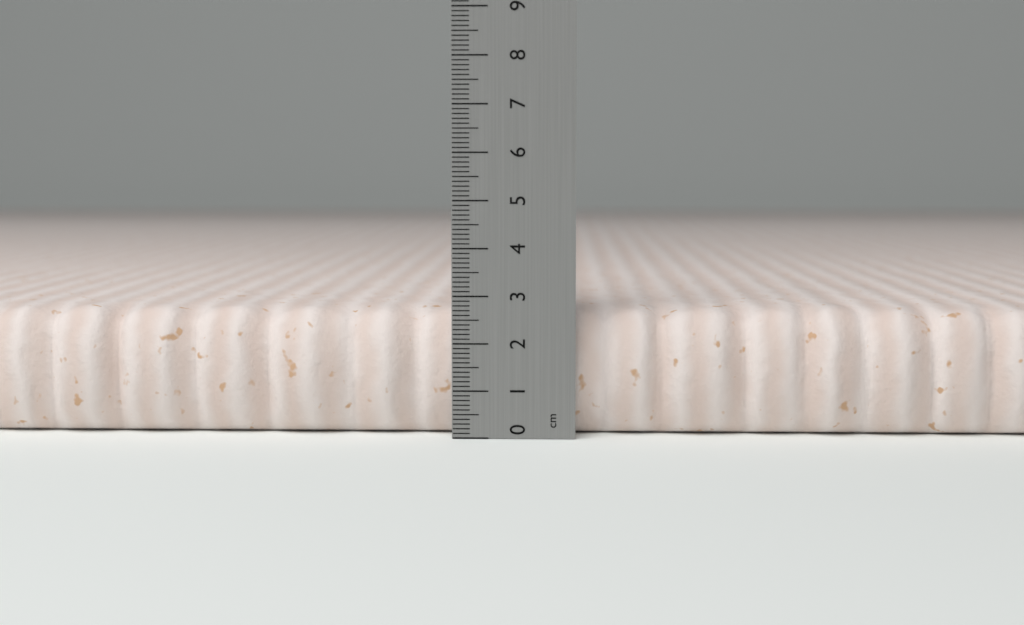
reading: 2.7 cm
